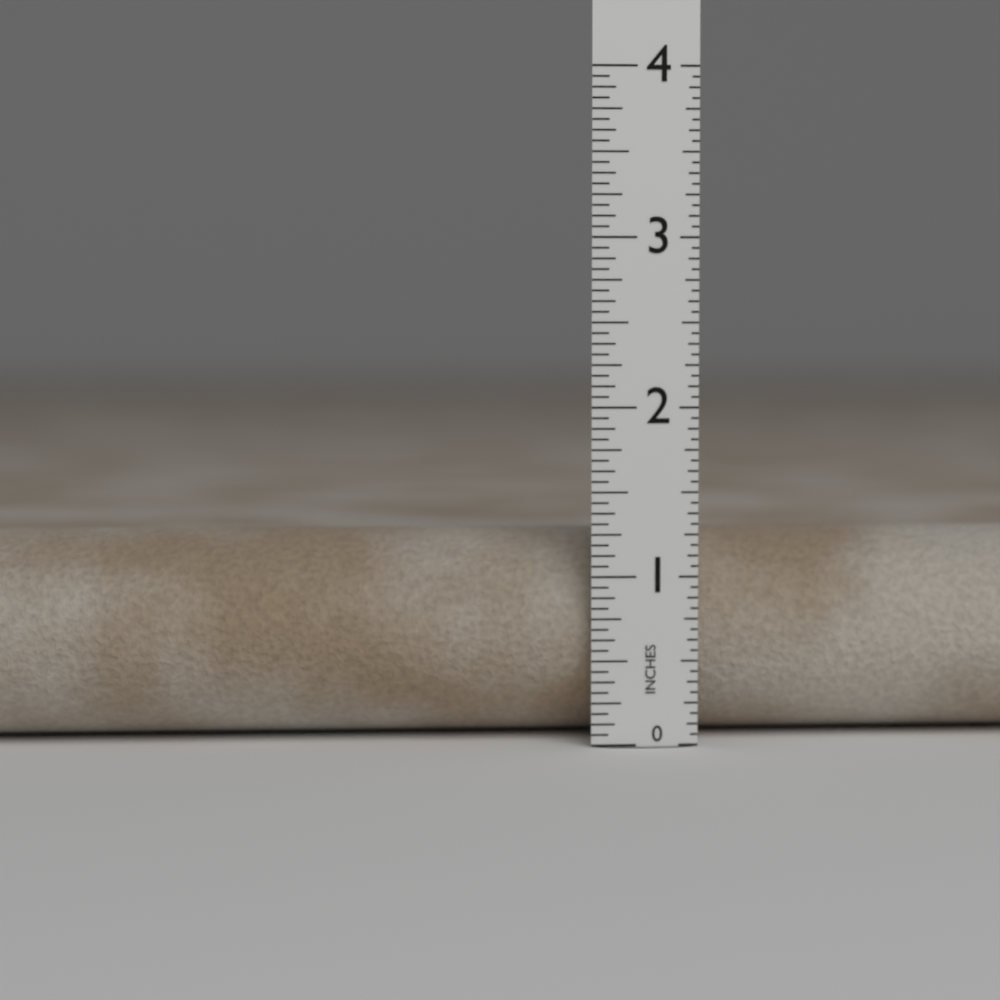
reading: 1.2500 in
